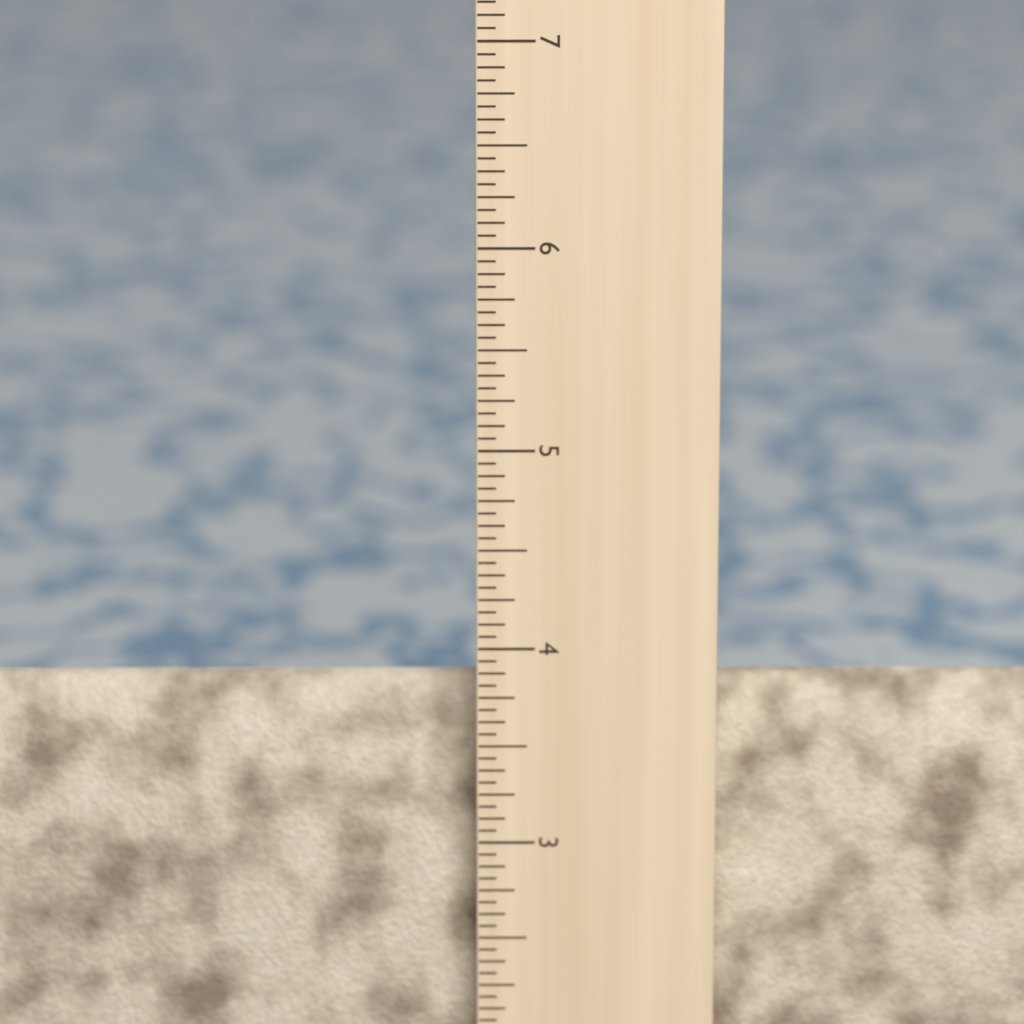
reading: 3.7500 in
